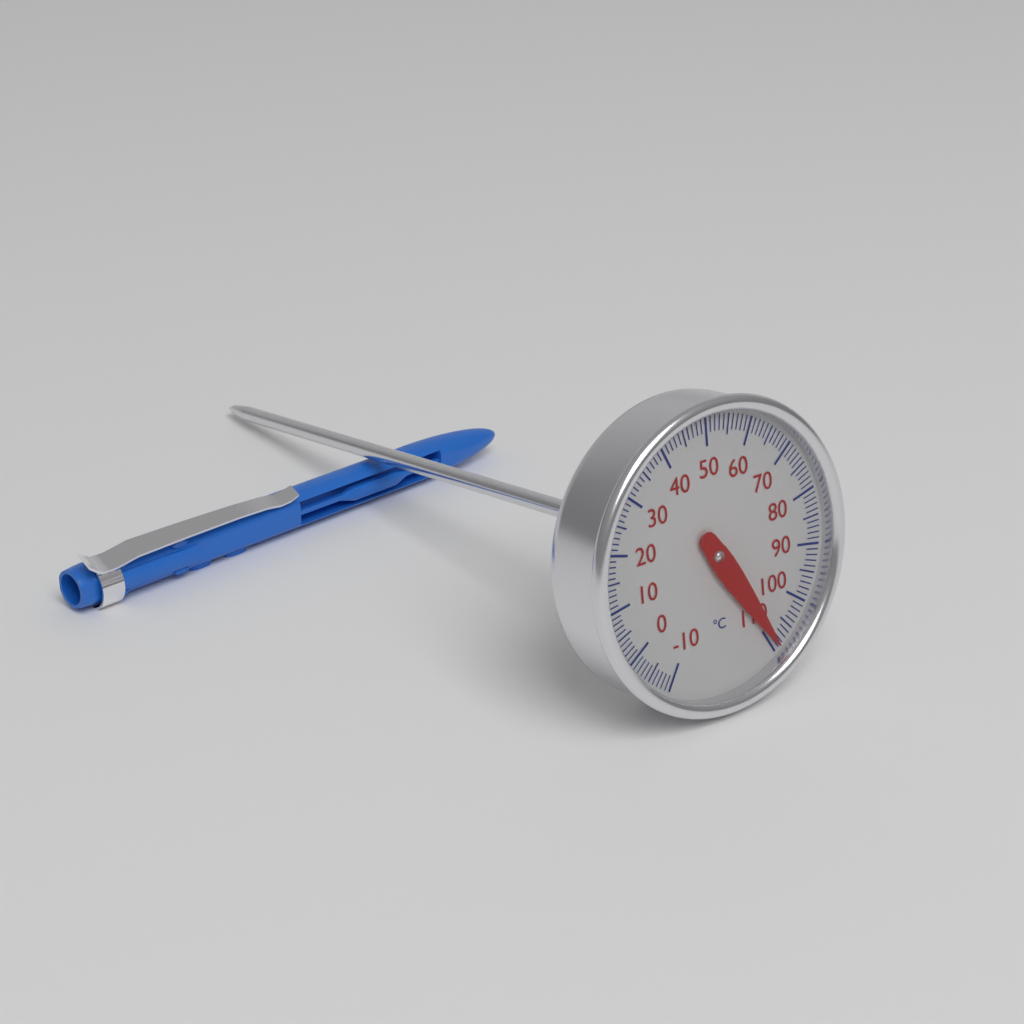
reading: 109 °C
